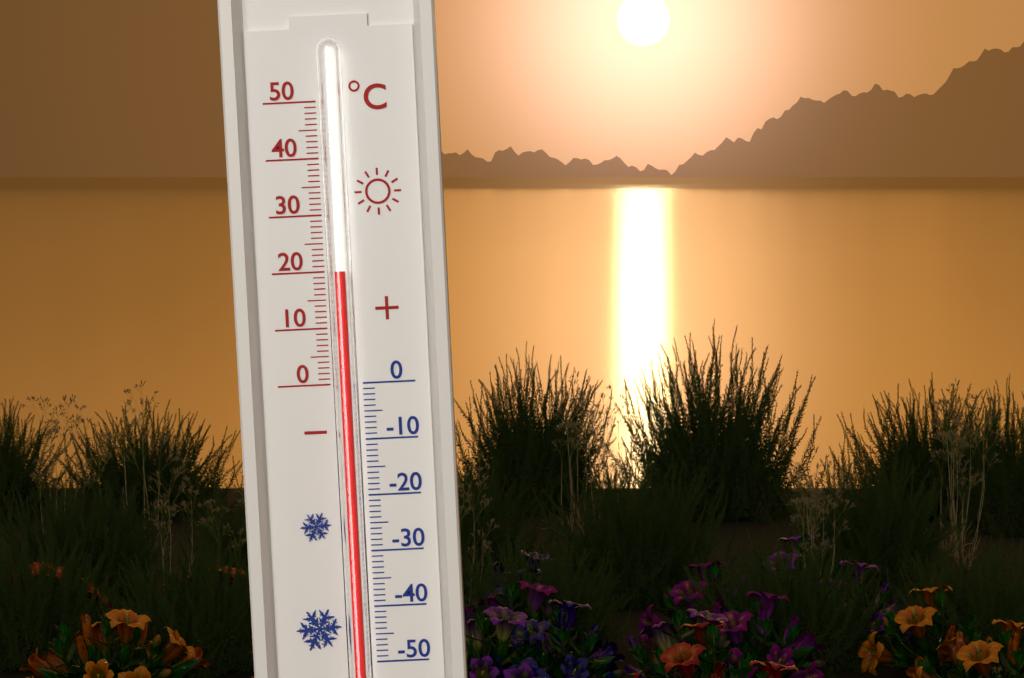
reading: 20 °C
